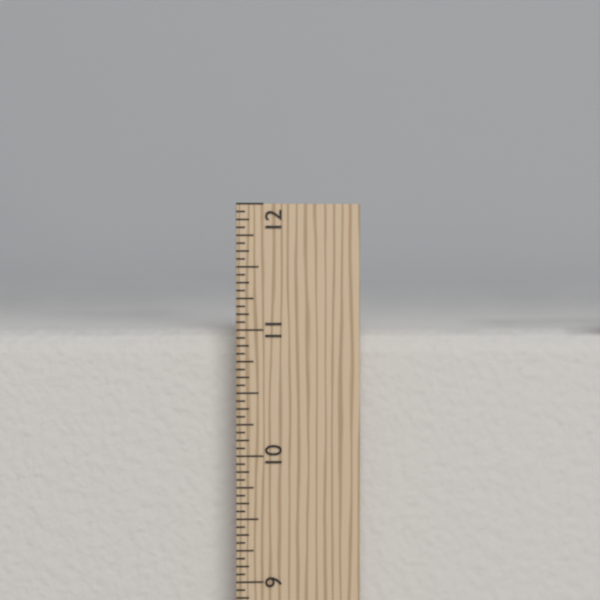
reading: 11.0000 in
